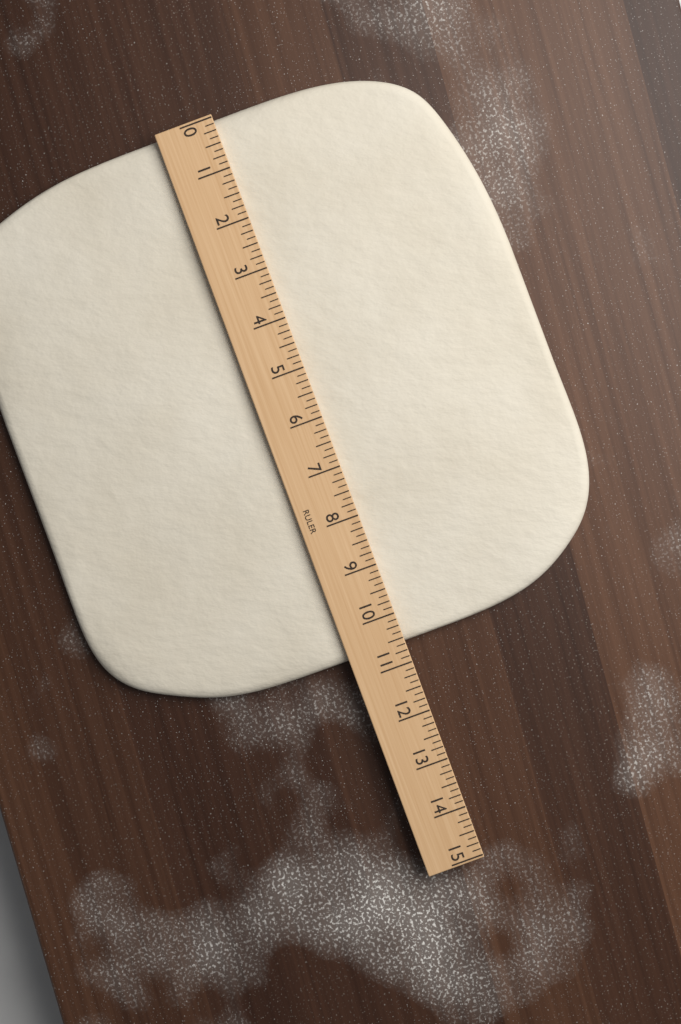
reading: 10.625 (no unit)
